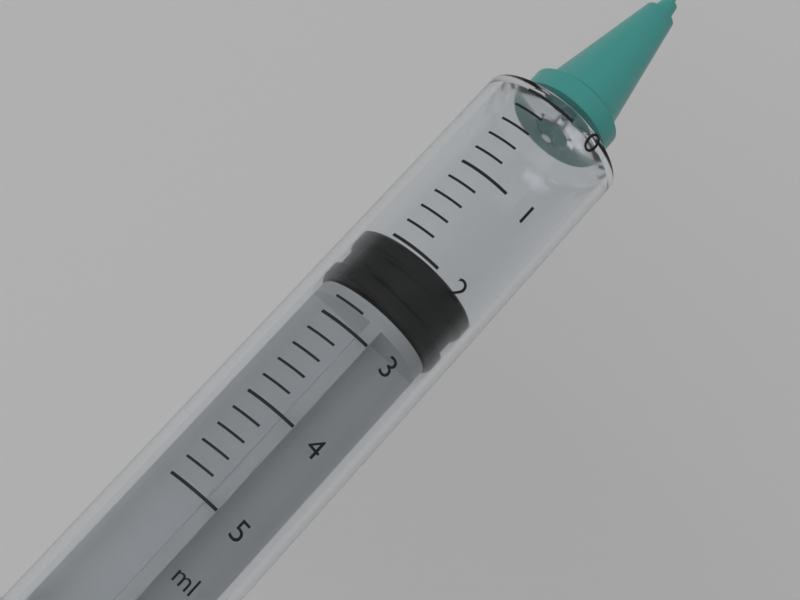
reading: 2.0 ml
